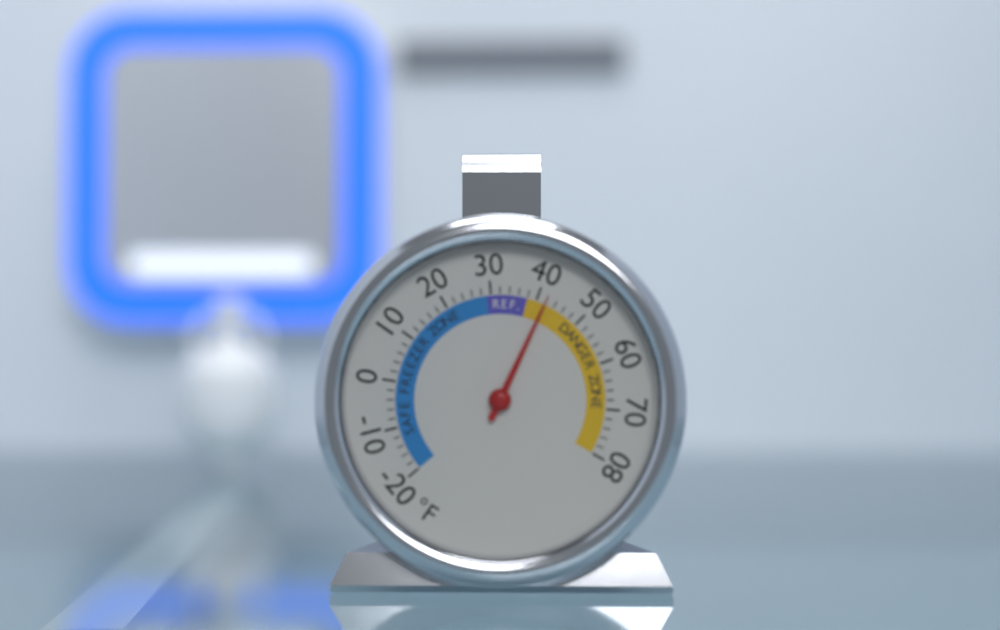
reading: 42 °F
